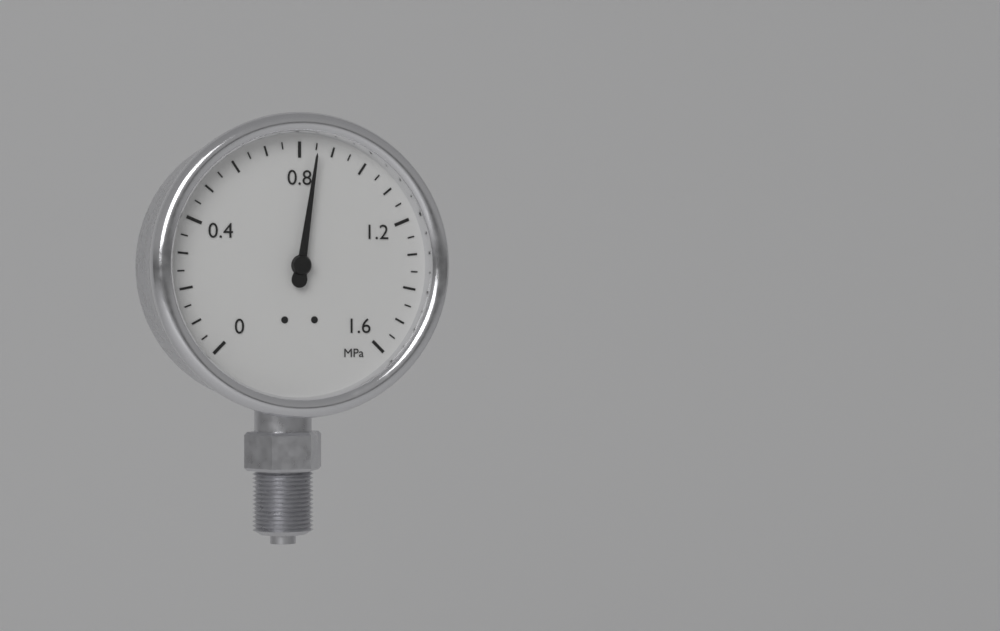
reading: 0.85 MPa
